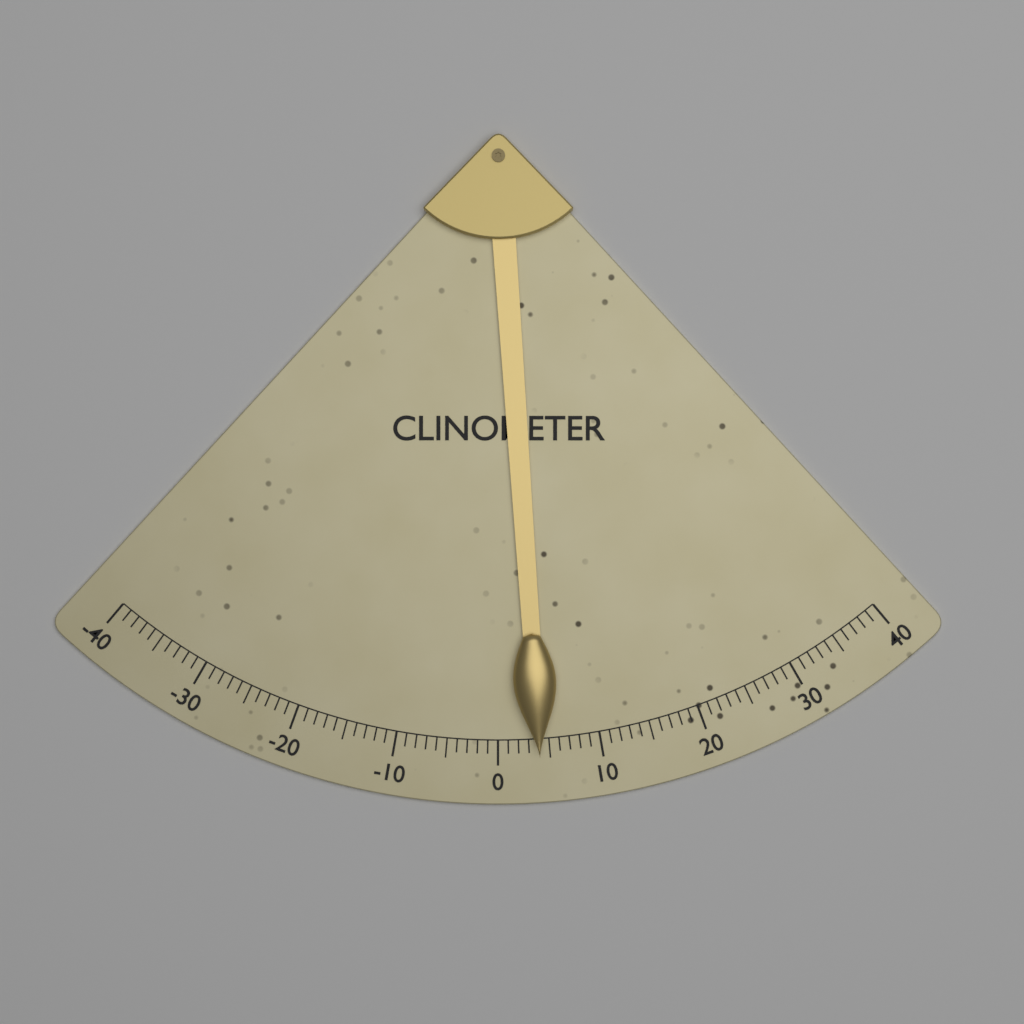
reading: 4 (no unit)
